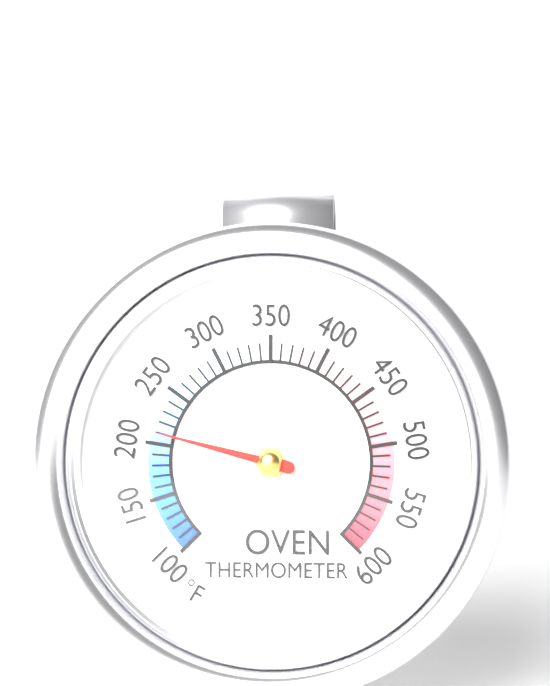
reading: 210 °F
